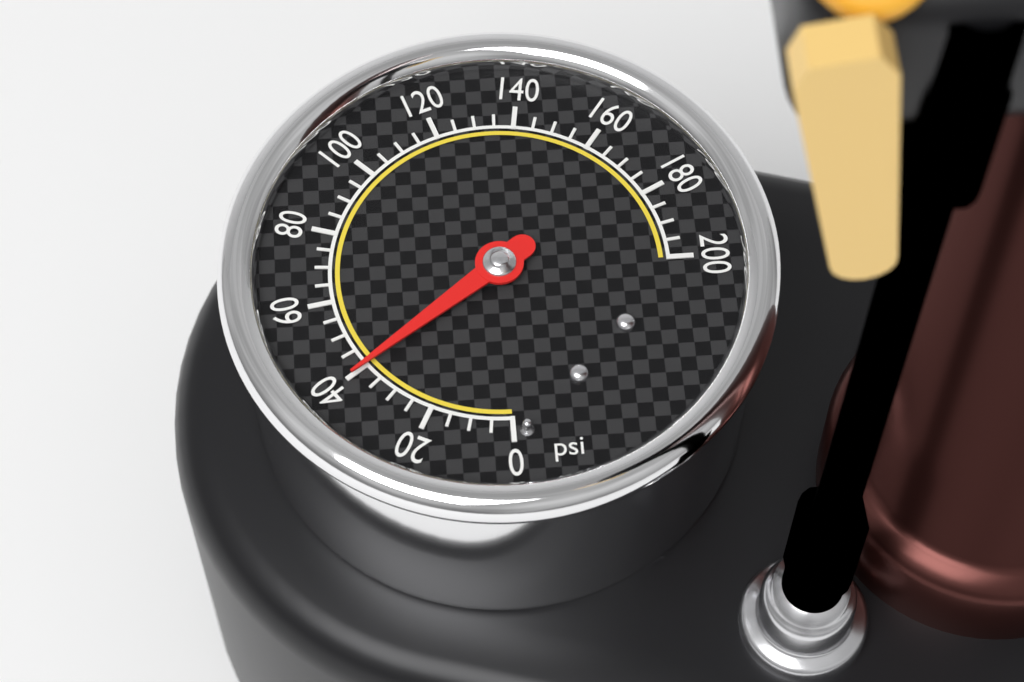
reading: 40 psi
